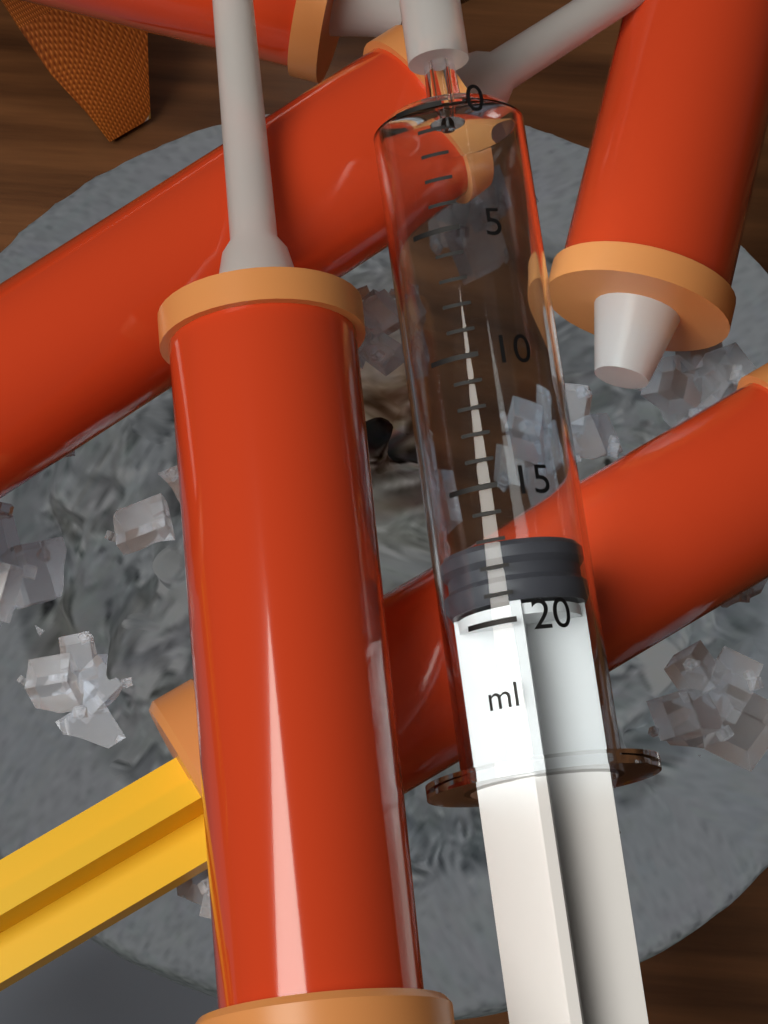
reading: 17 ml
